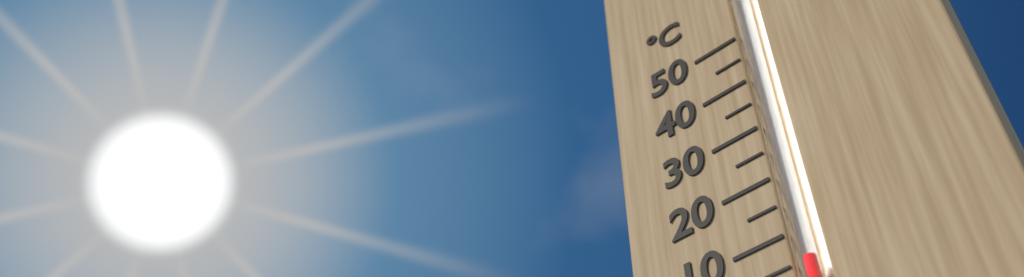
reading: 5 °C
